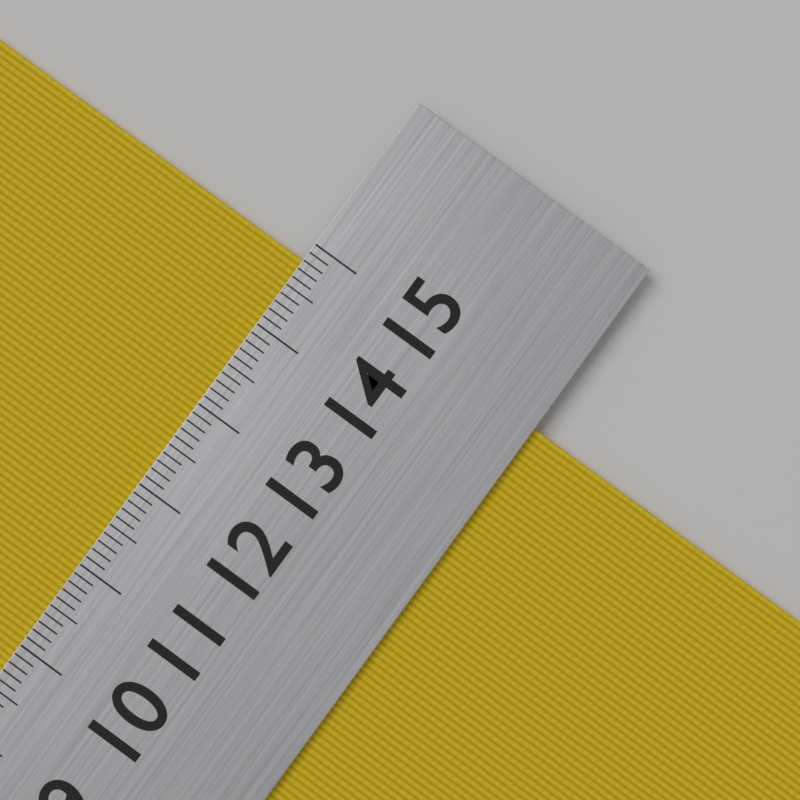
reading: 14.8 cm
